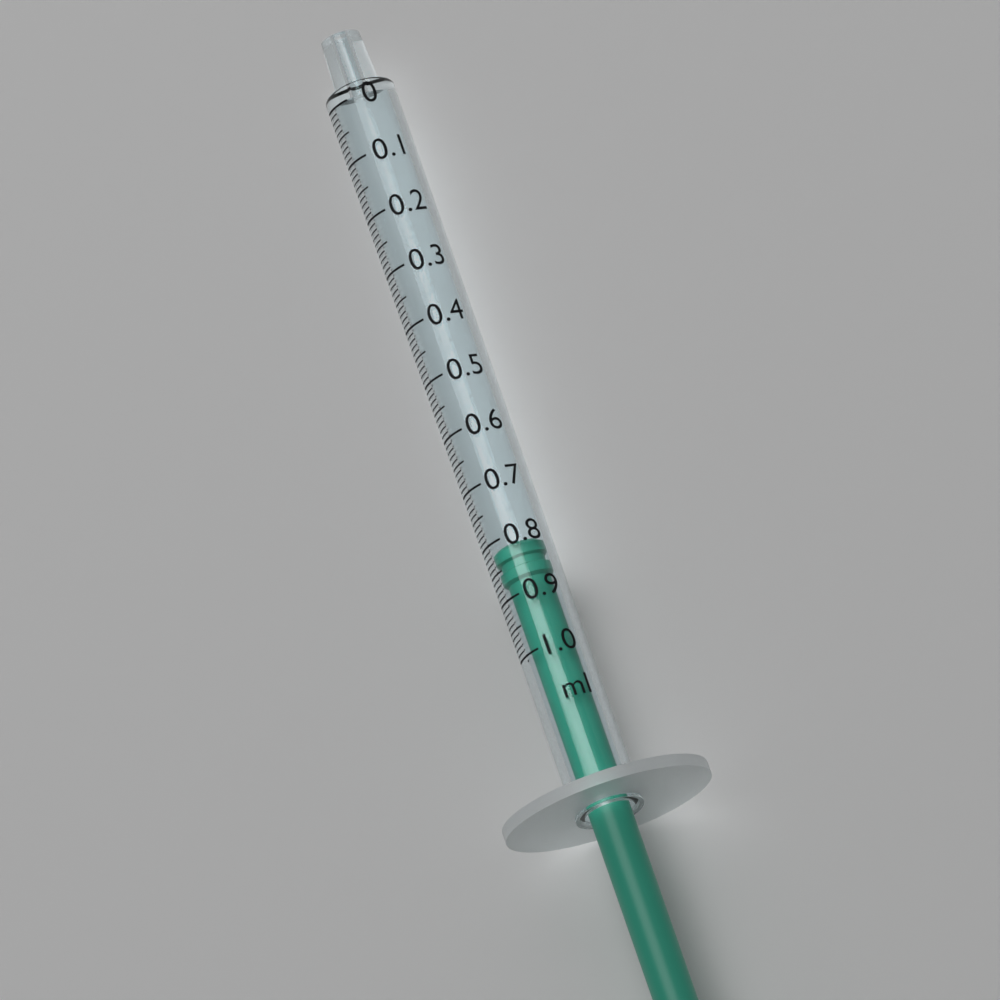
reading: 0.81 ml
